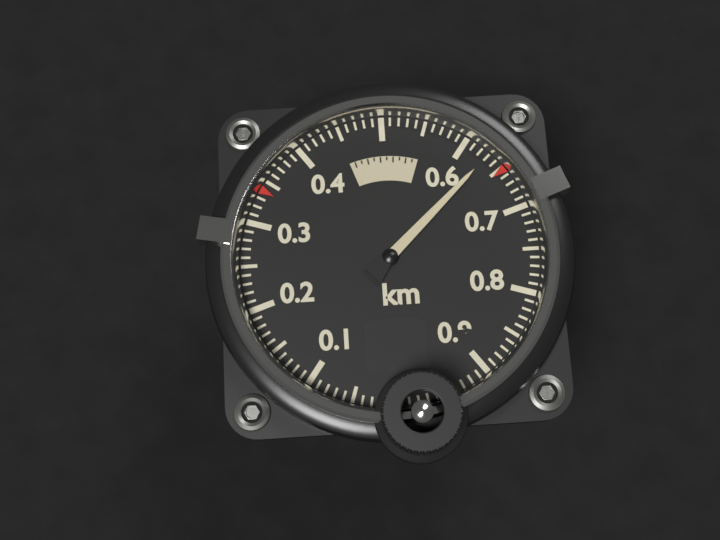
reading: 0.63 km
